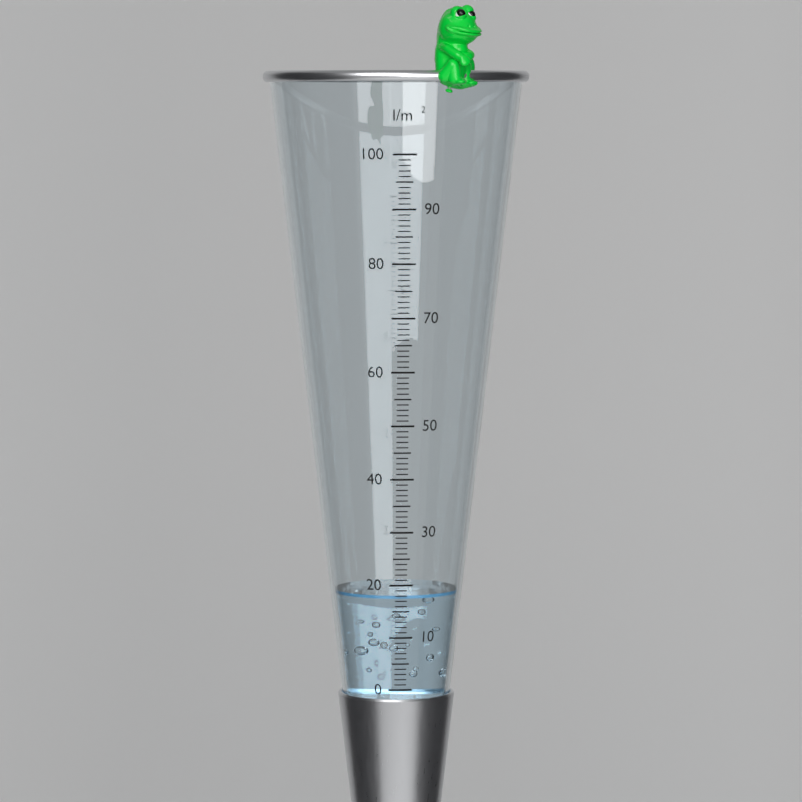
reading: 18 l/m²
